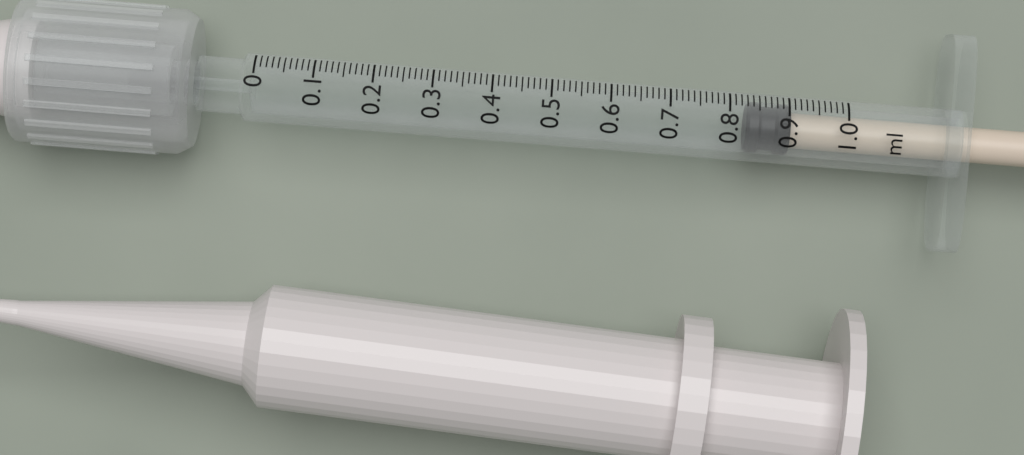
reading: 0.83 ml
